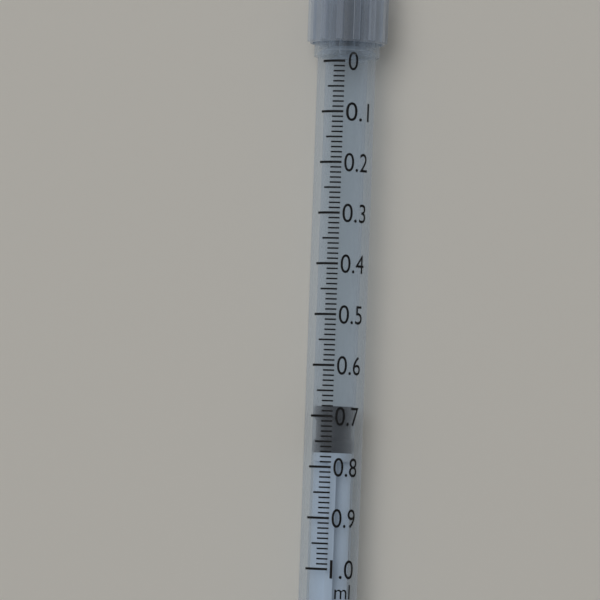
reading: 0.68 ml
